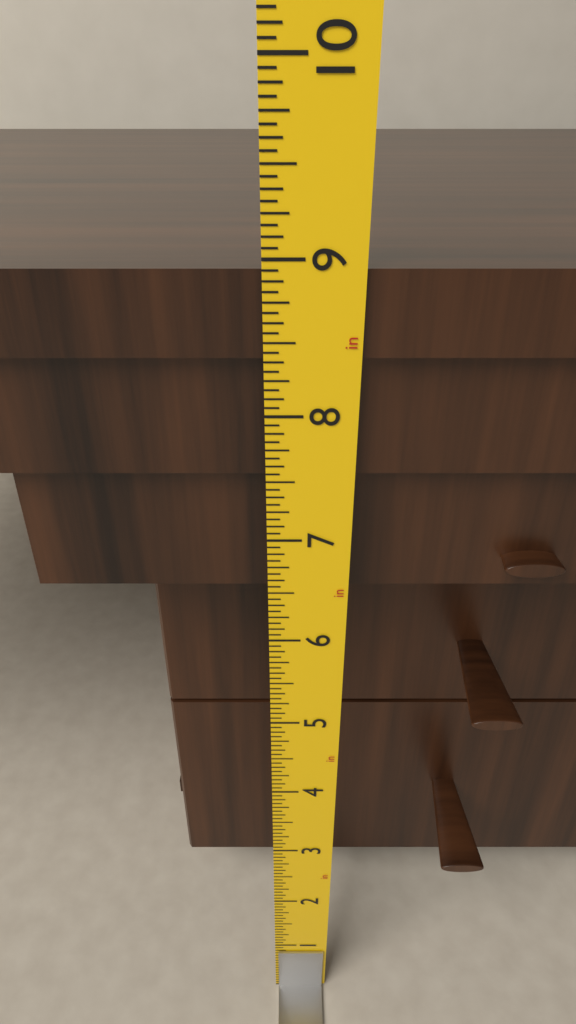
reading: 8.9375 in
